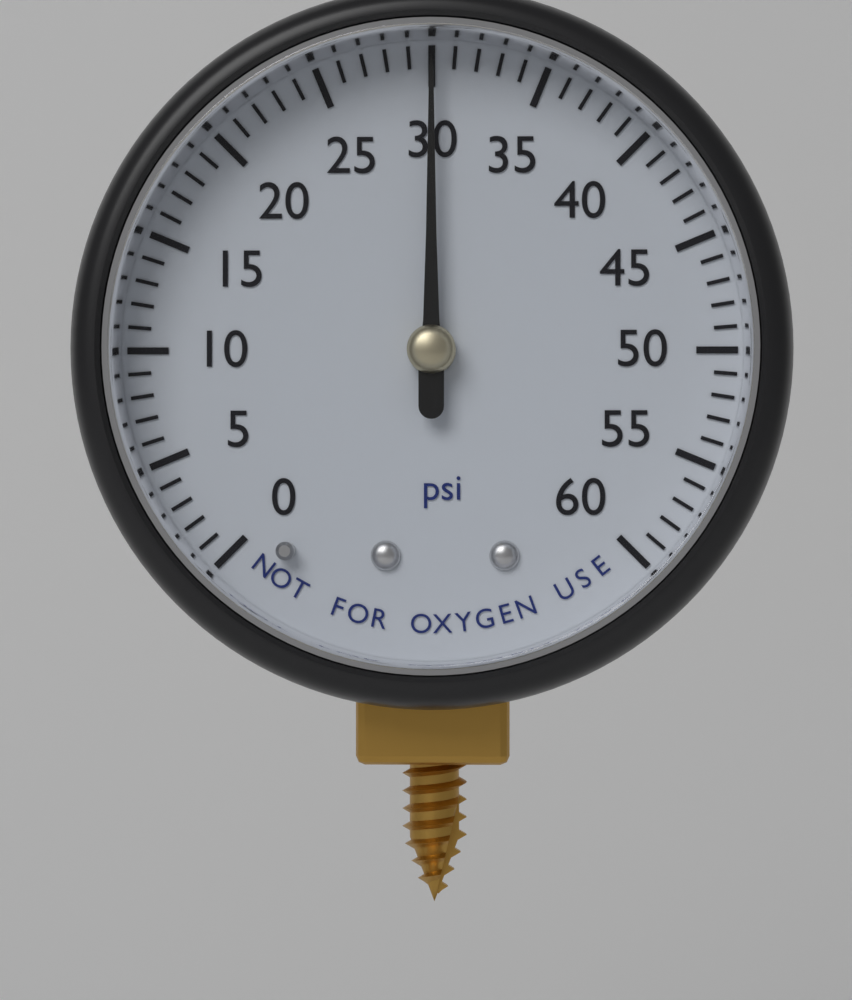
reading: 30 psi
